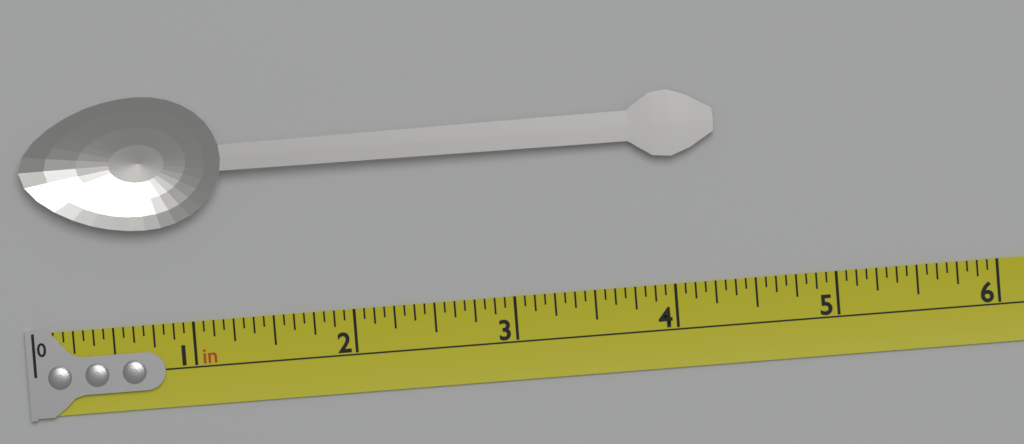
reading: 4.3125 in
